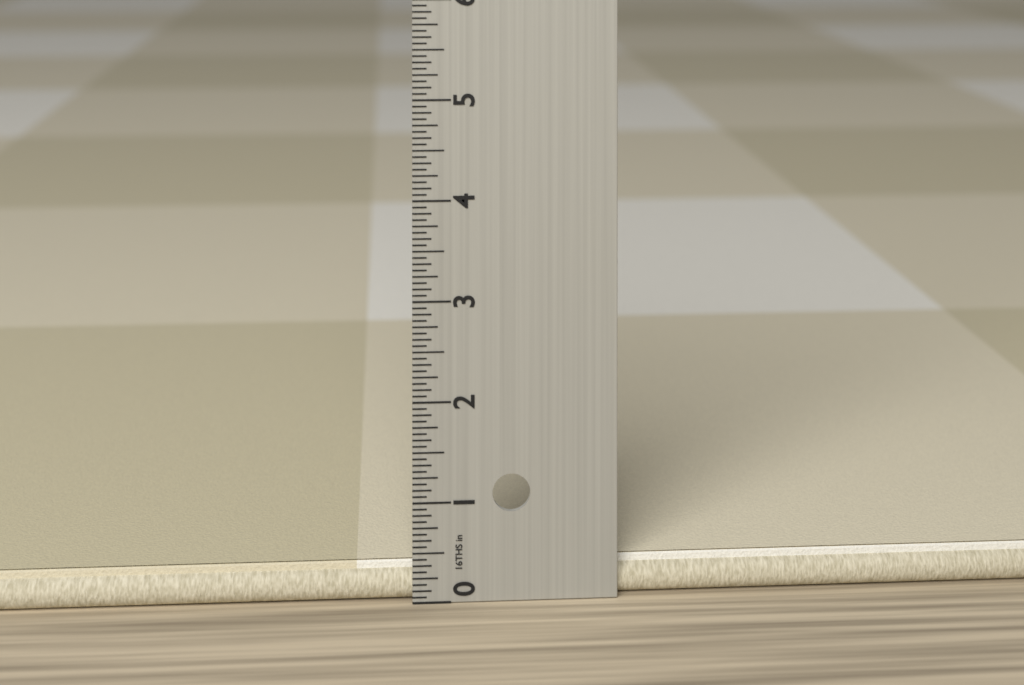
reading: 0.3750 in
